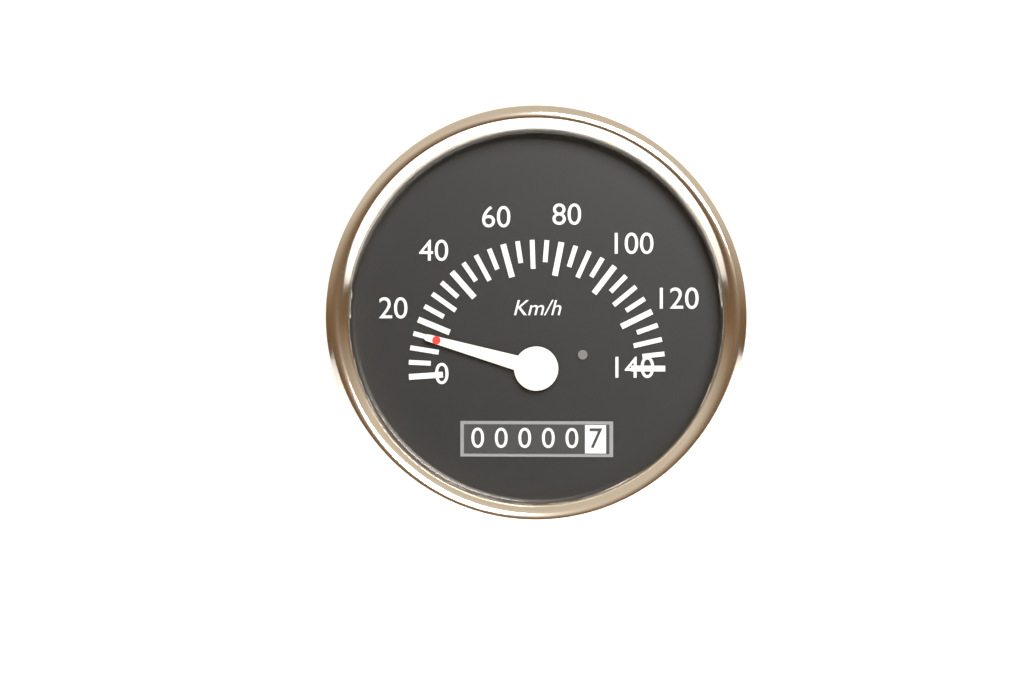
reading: 15 km/h
